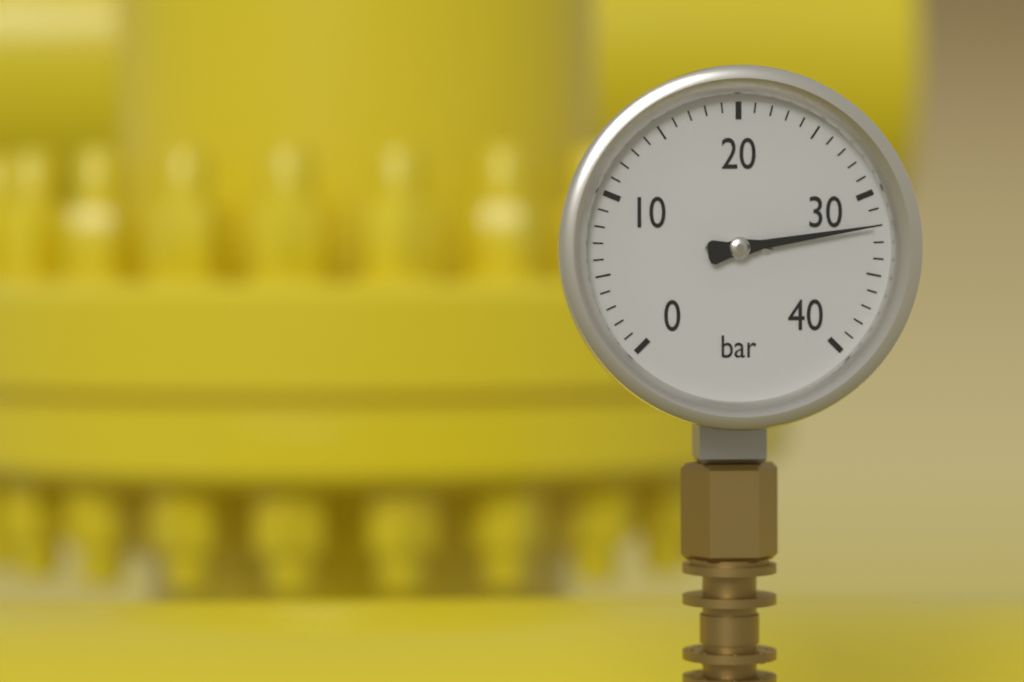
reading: 32 bar
